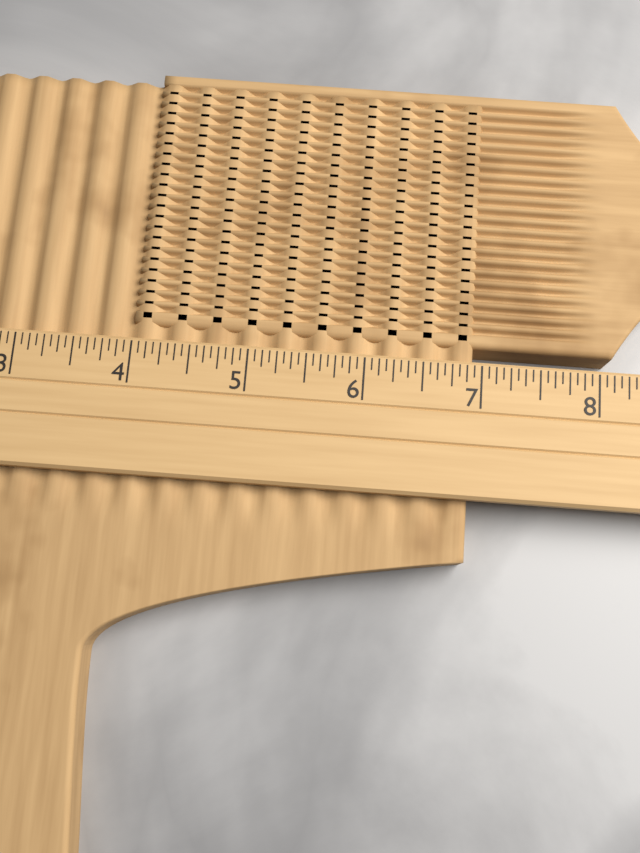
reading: 6.9375 (no unit)
